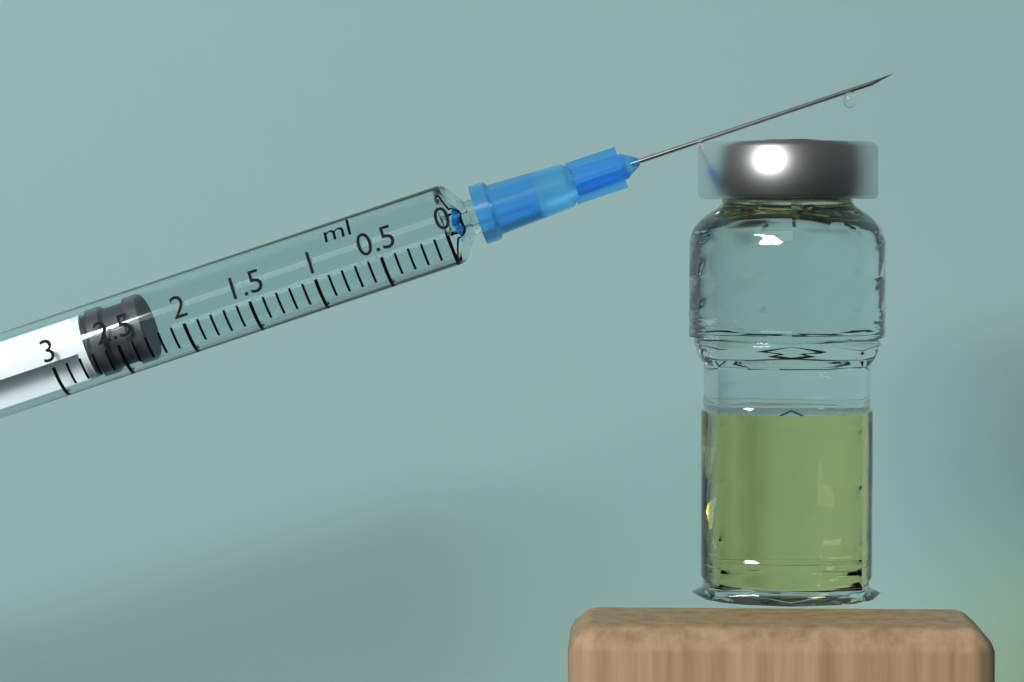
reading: 2.3 ml
